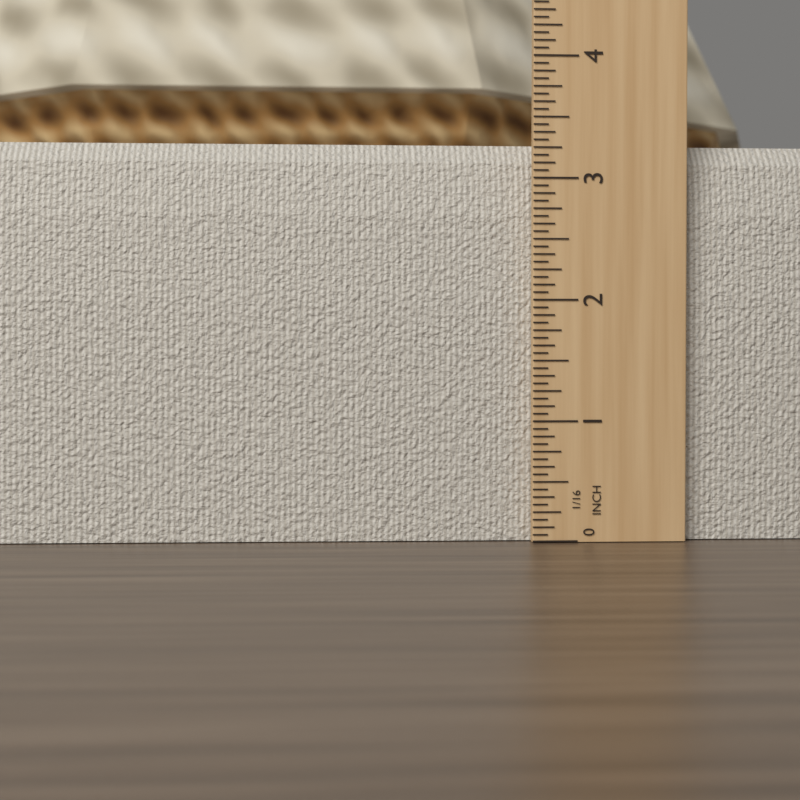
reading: 3.3125 in
